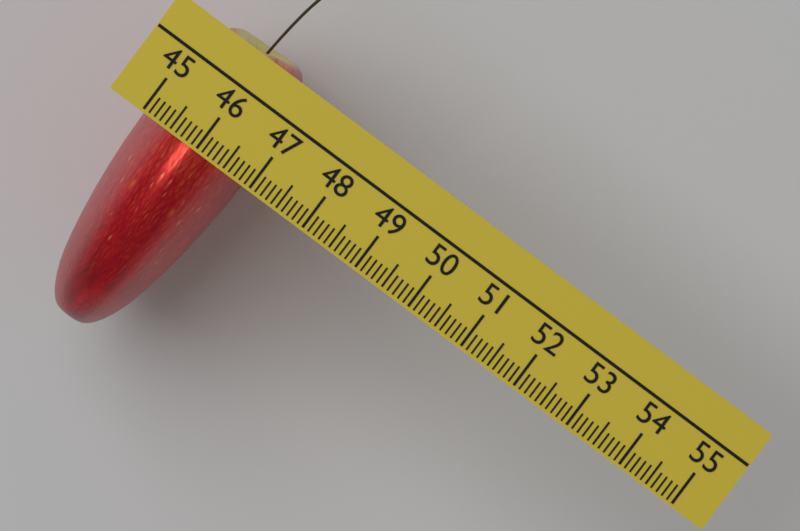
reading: 46.9 (no unit)
